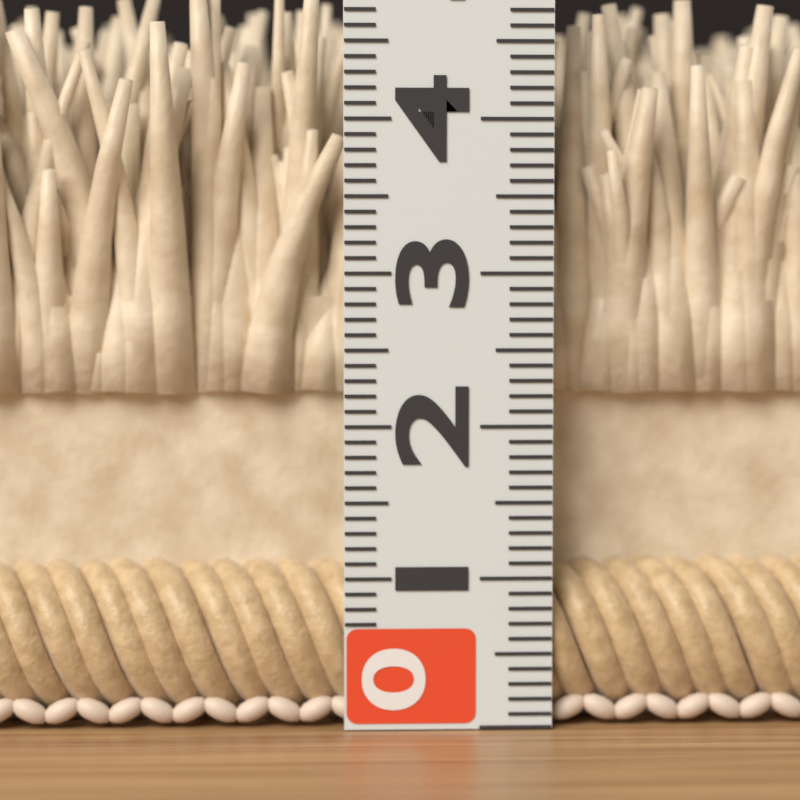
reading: 4.9 (no unit)
